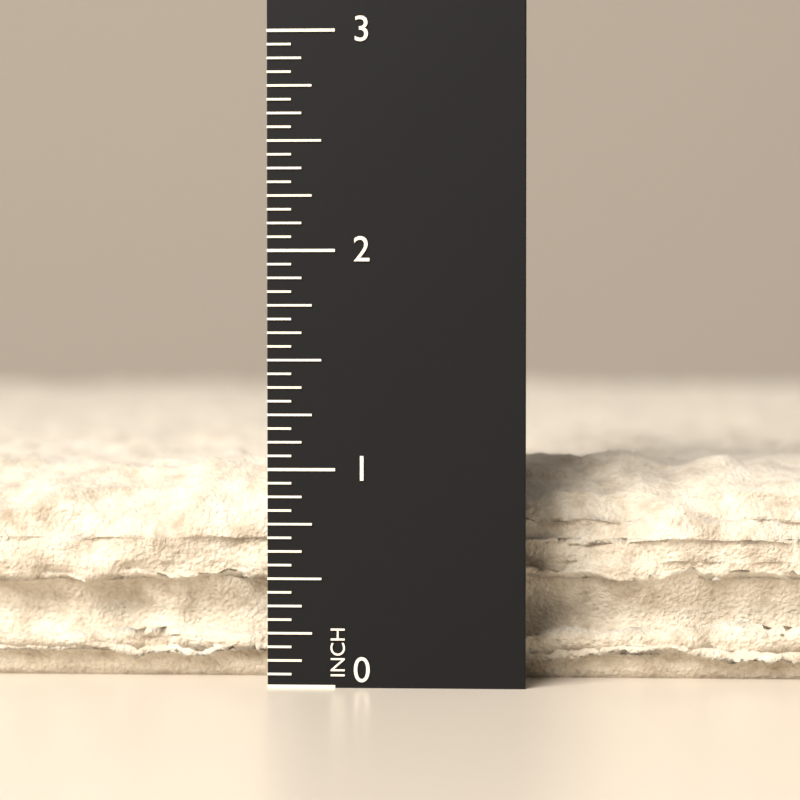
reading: 1.0625 in
